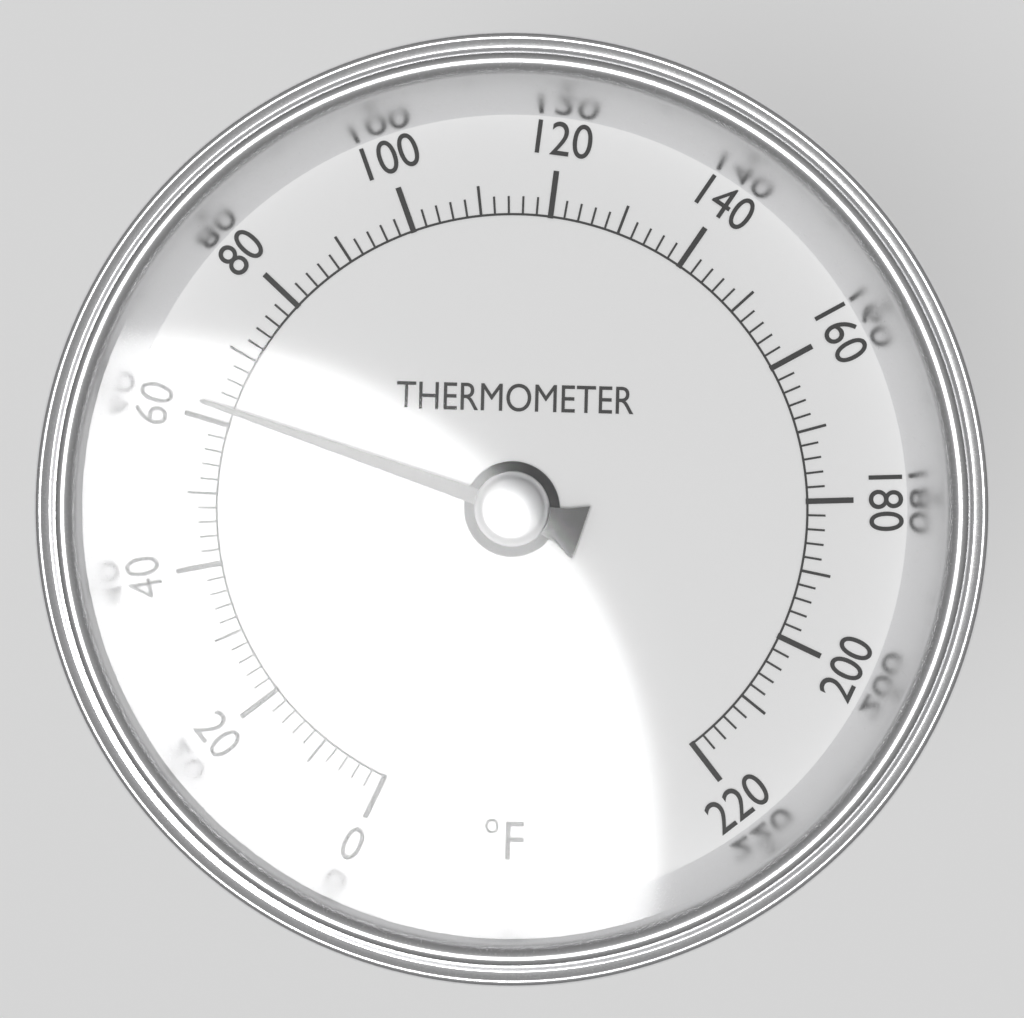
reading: 62 °F
